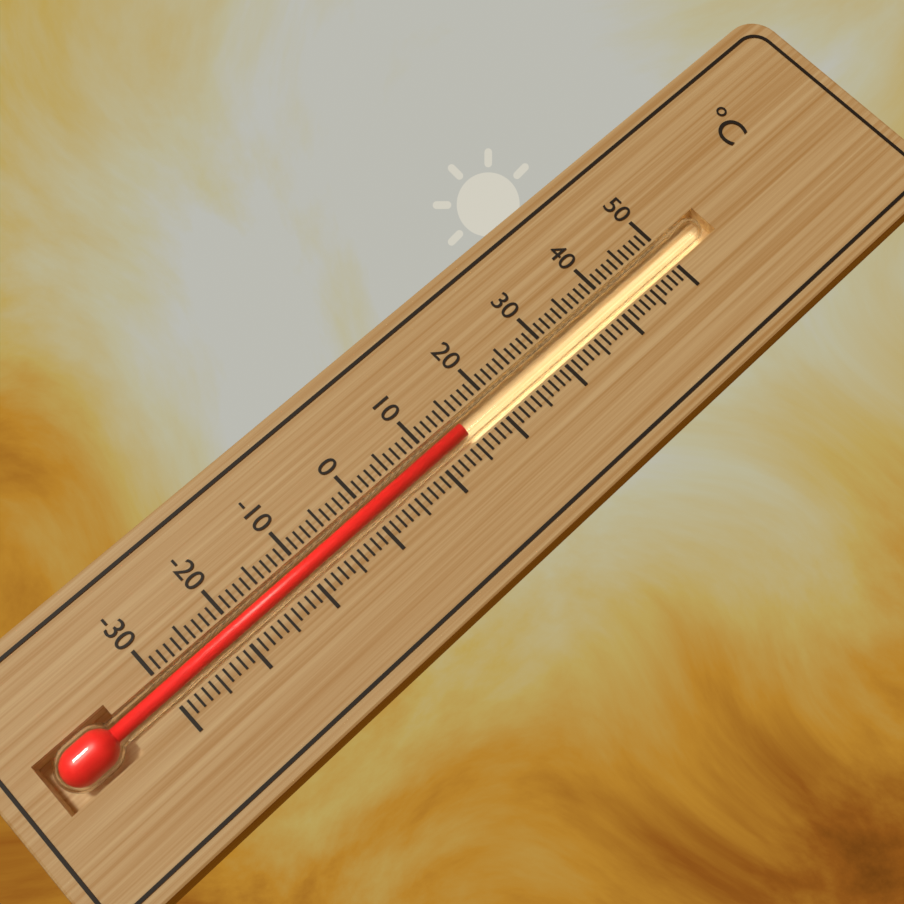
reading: 15 °C
